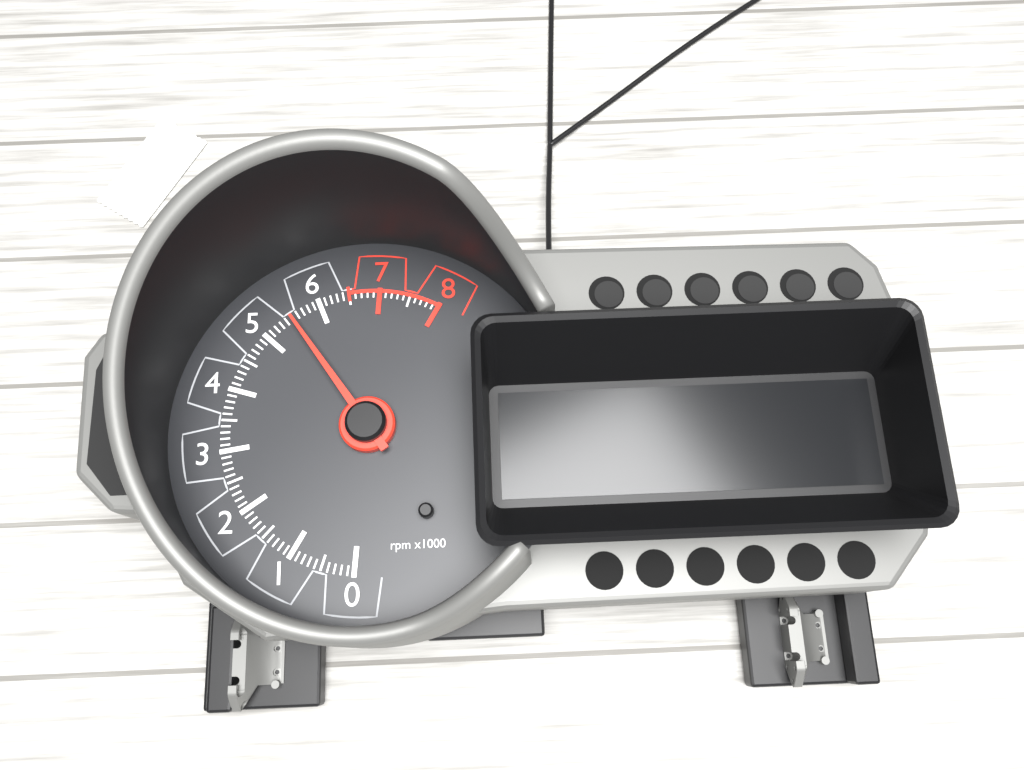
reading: 5500 rpm
